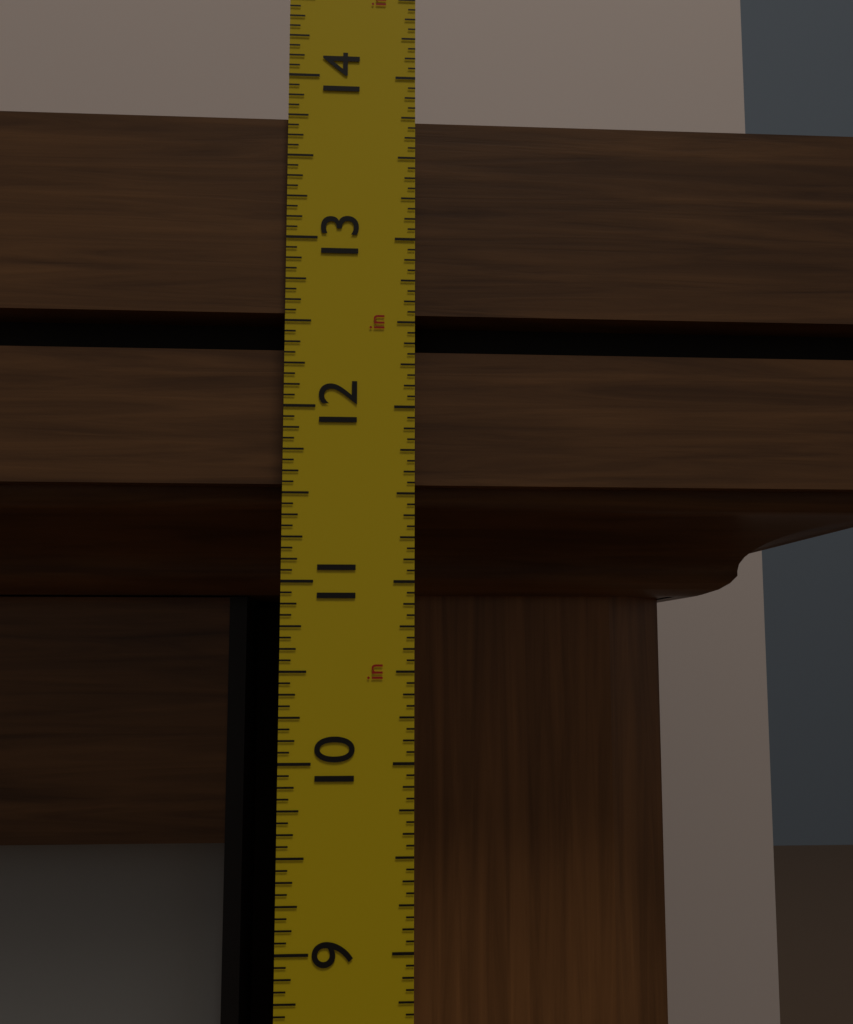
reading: 13.7500 in
